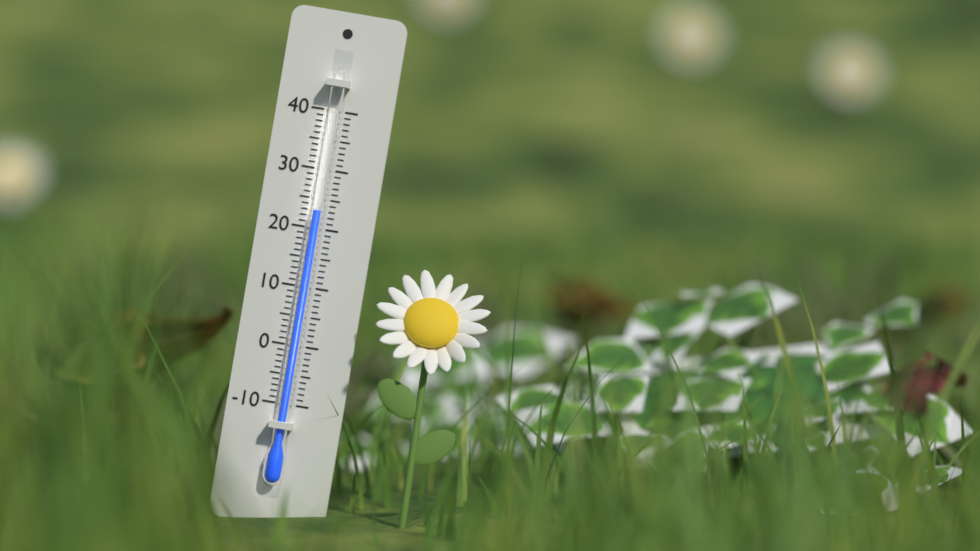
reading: 23 (no unit)
